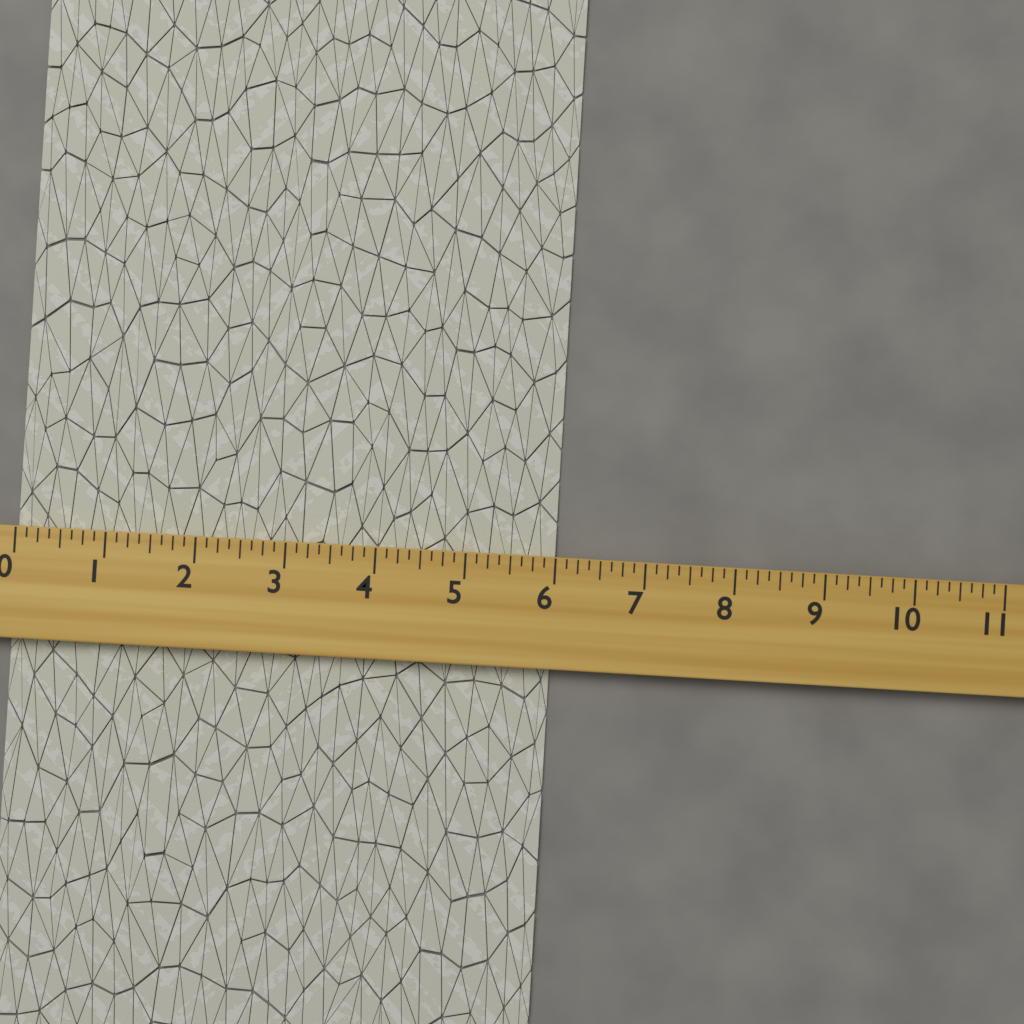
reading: 6.000 (no unit)
